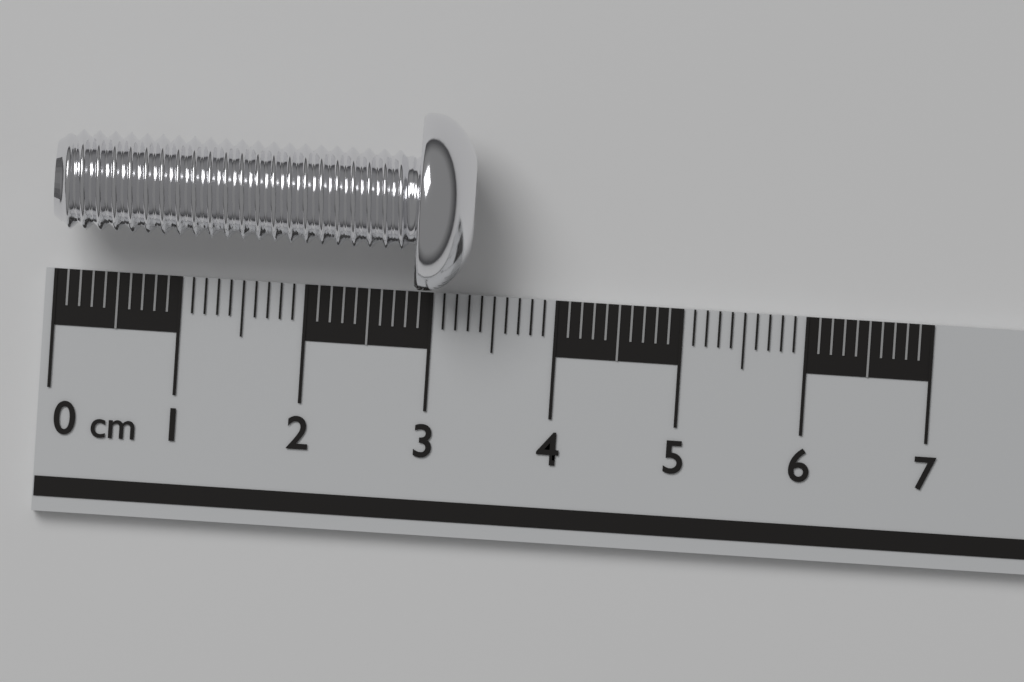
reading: 3.3 cm
